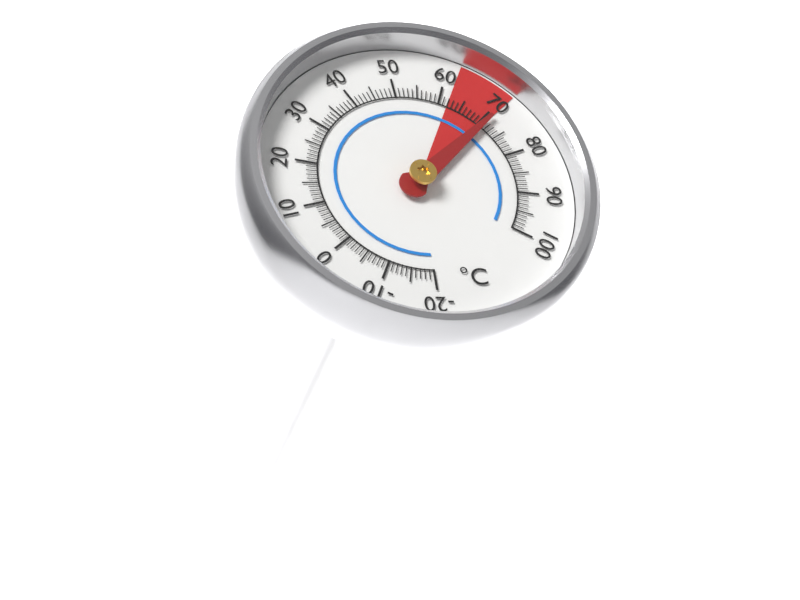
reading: 71 °C
